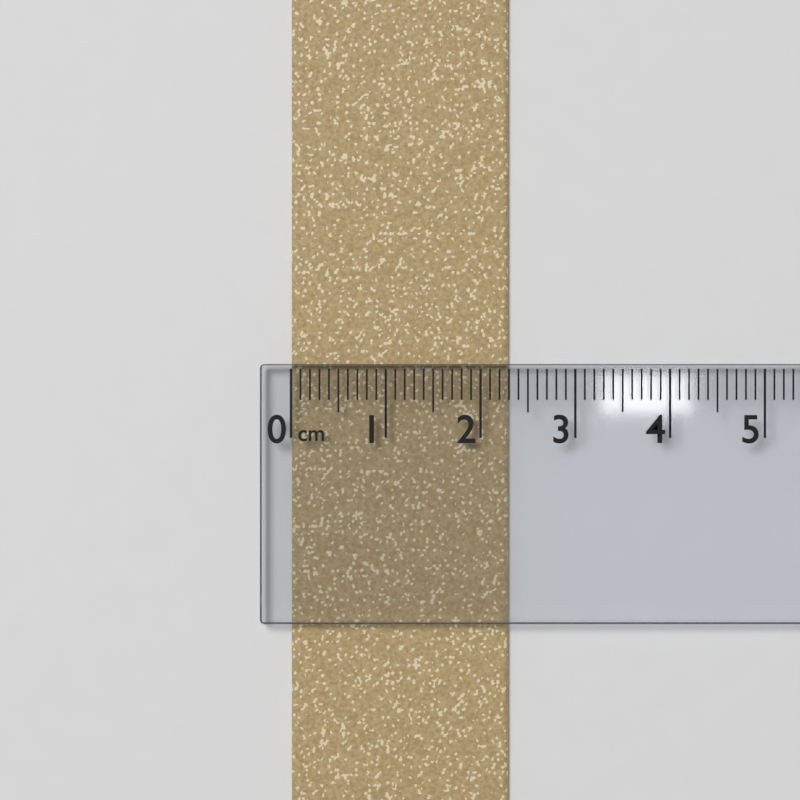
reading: 2.3 cm
